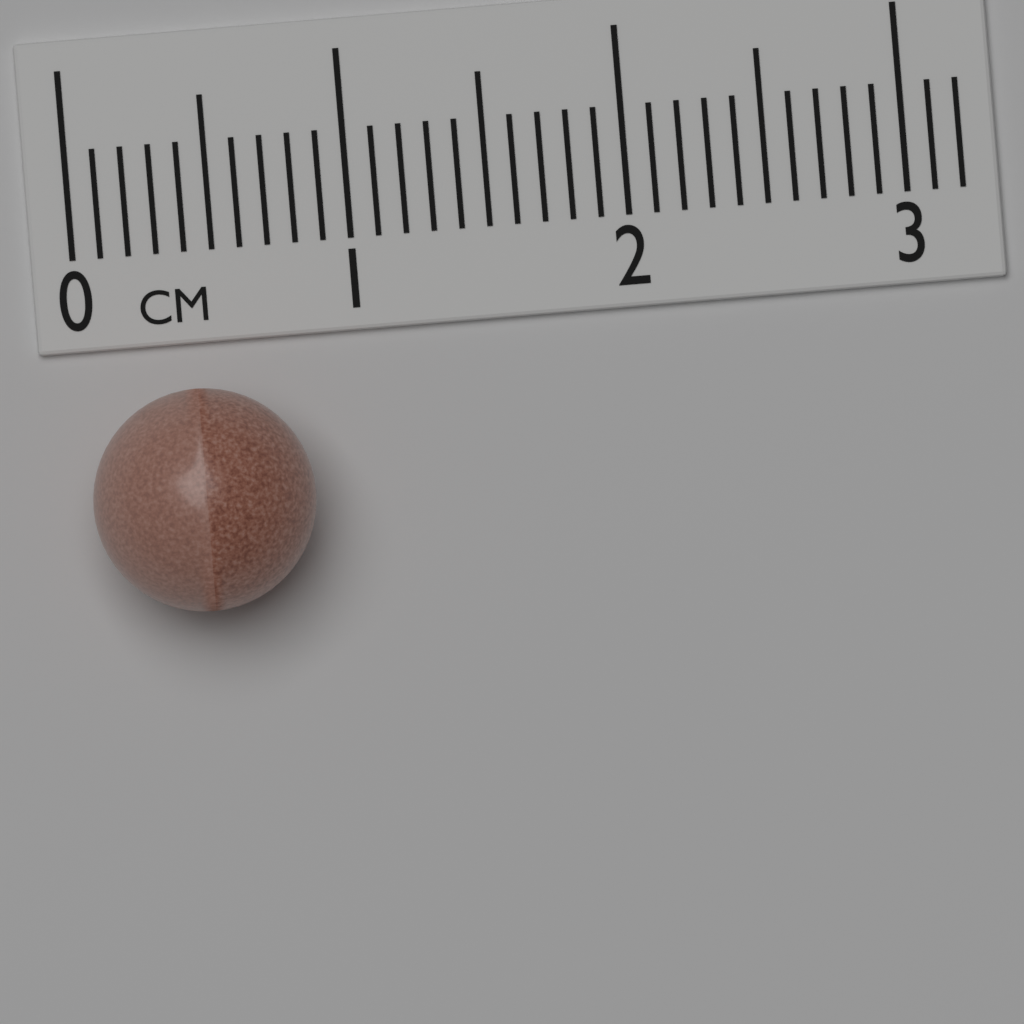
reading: 0.8 cm
